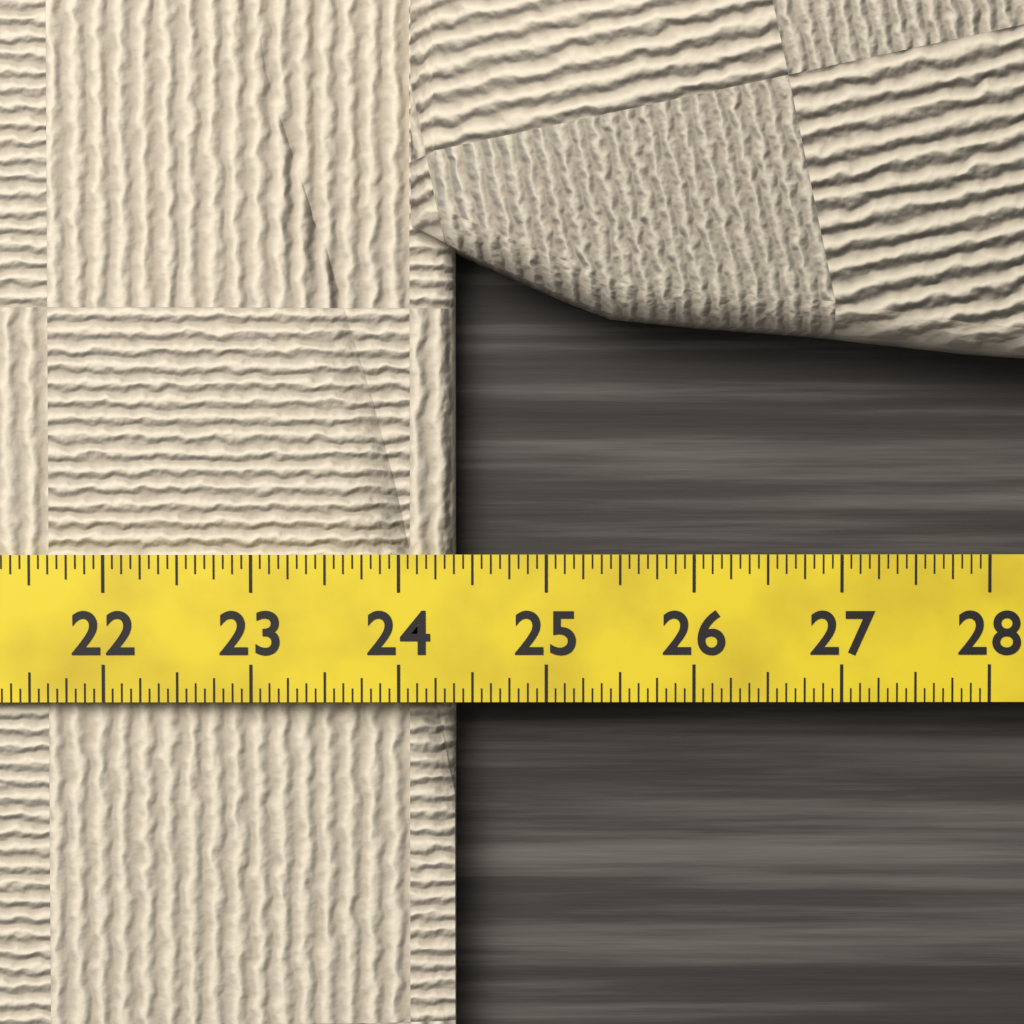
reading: 24.3750 (no unit)
